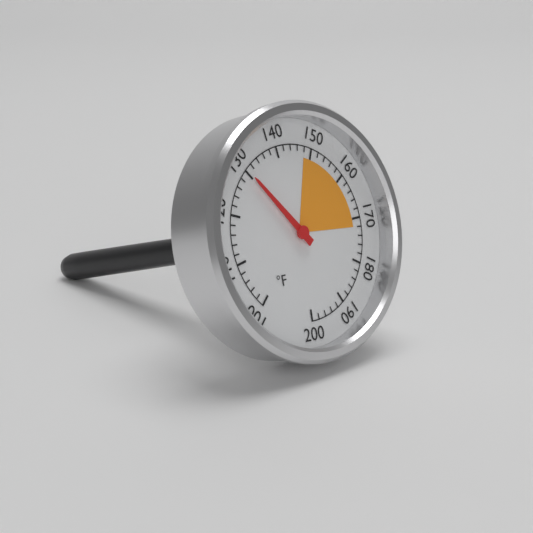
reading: 130 °F
